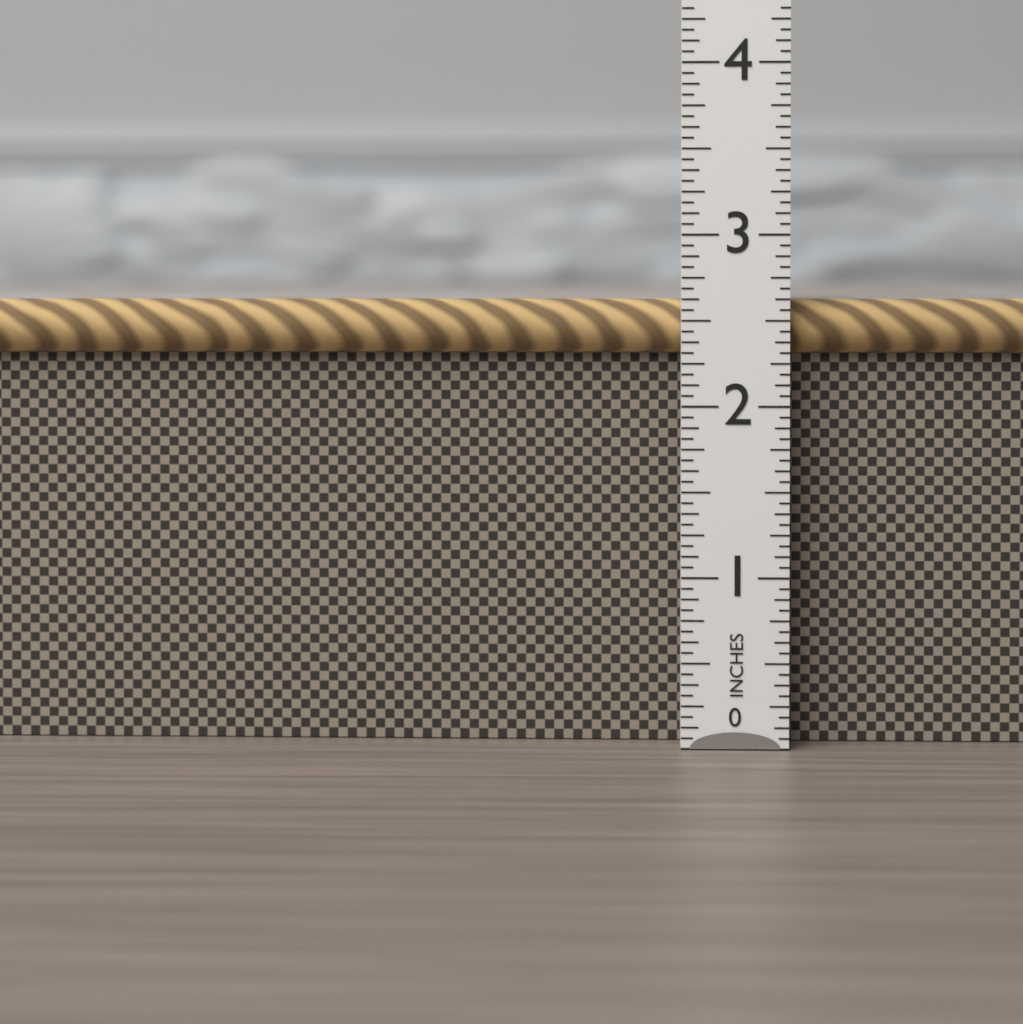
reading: 2.6250 in
